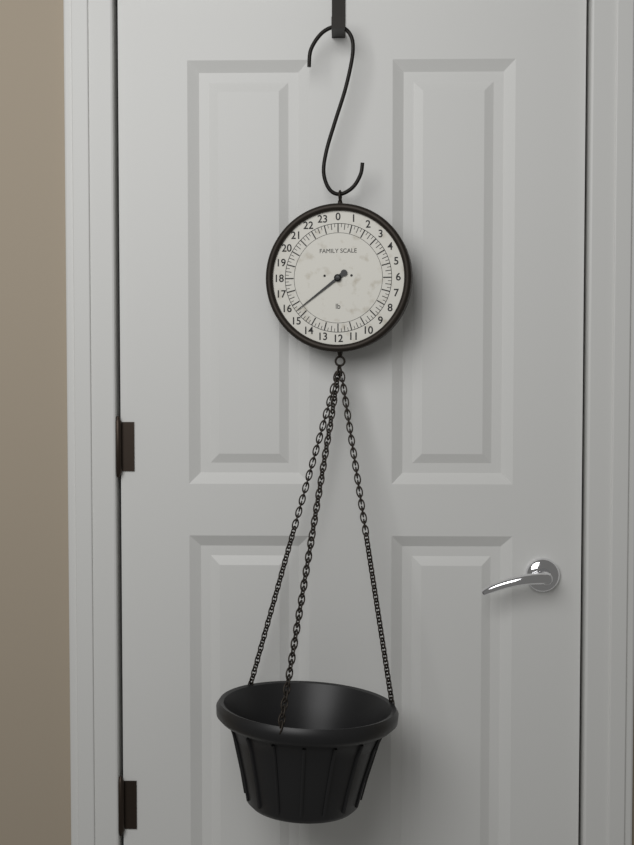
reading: 15.50 lb
